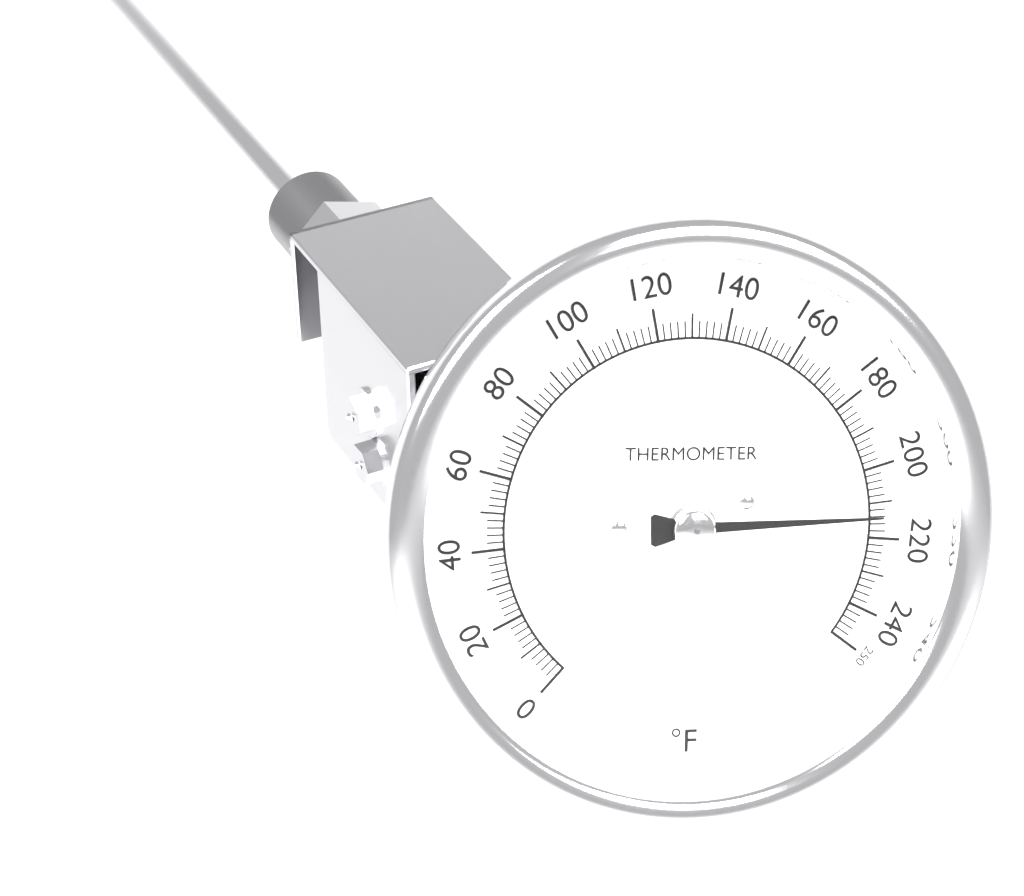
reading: 214 °F
